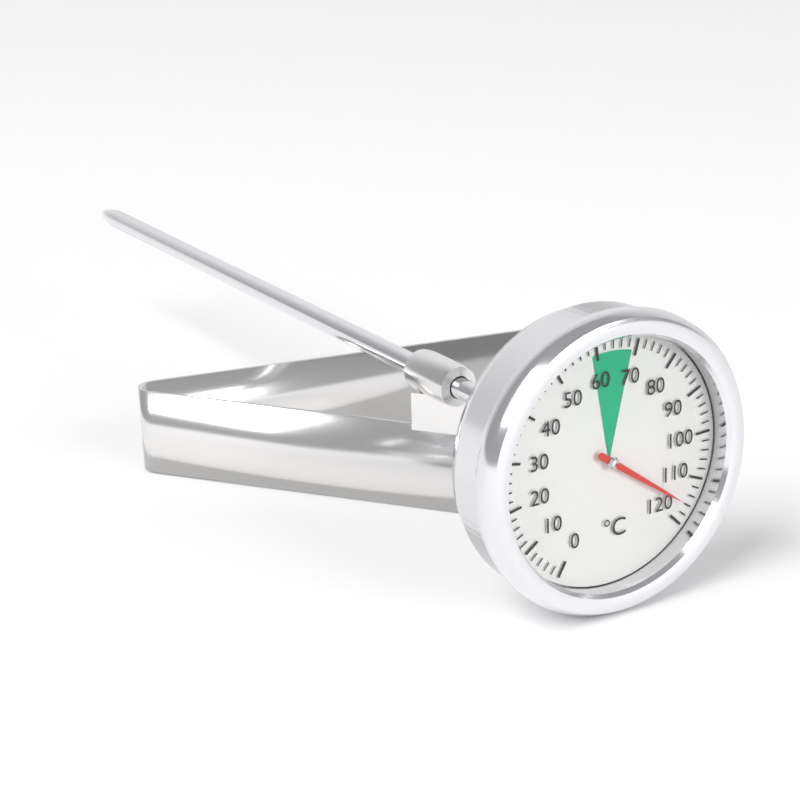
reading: 116 °C
